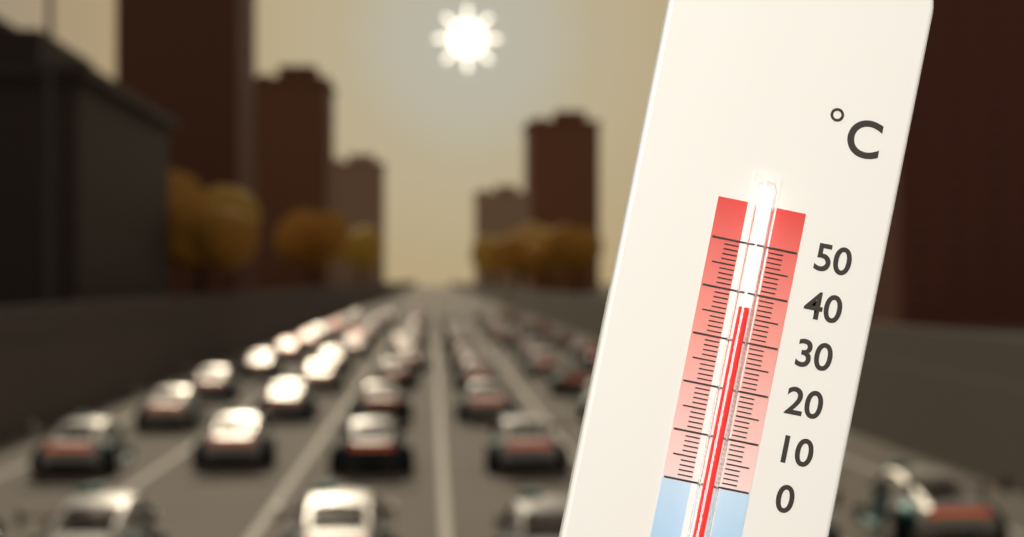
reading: 37 °C
